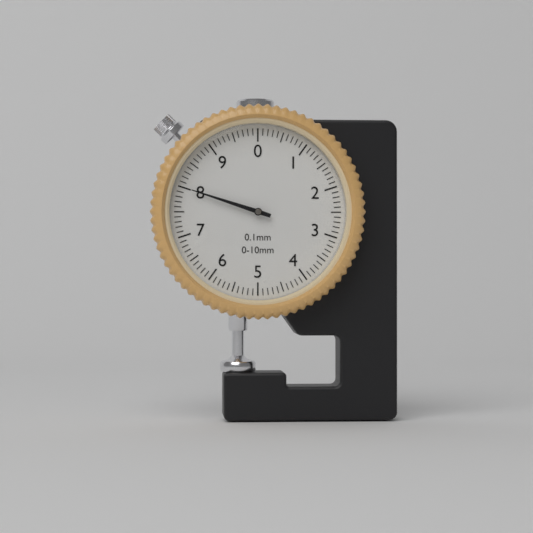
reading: 8.0 mm
